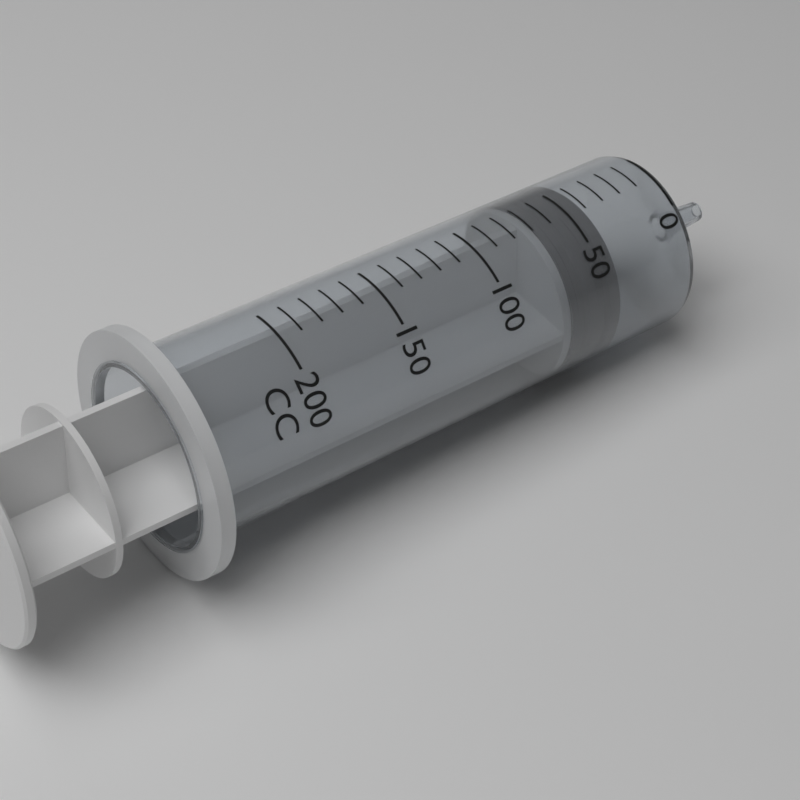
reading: 40 cc
